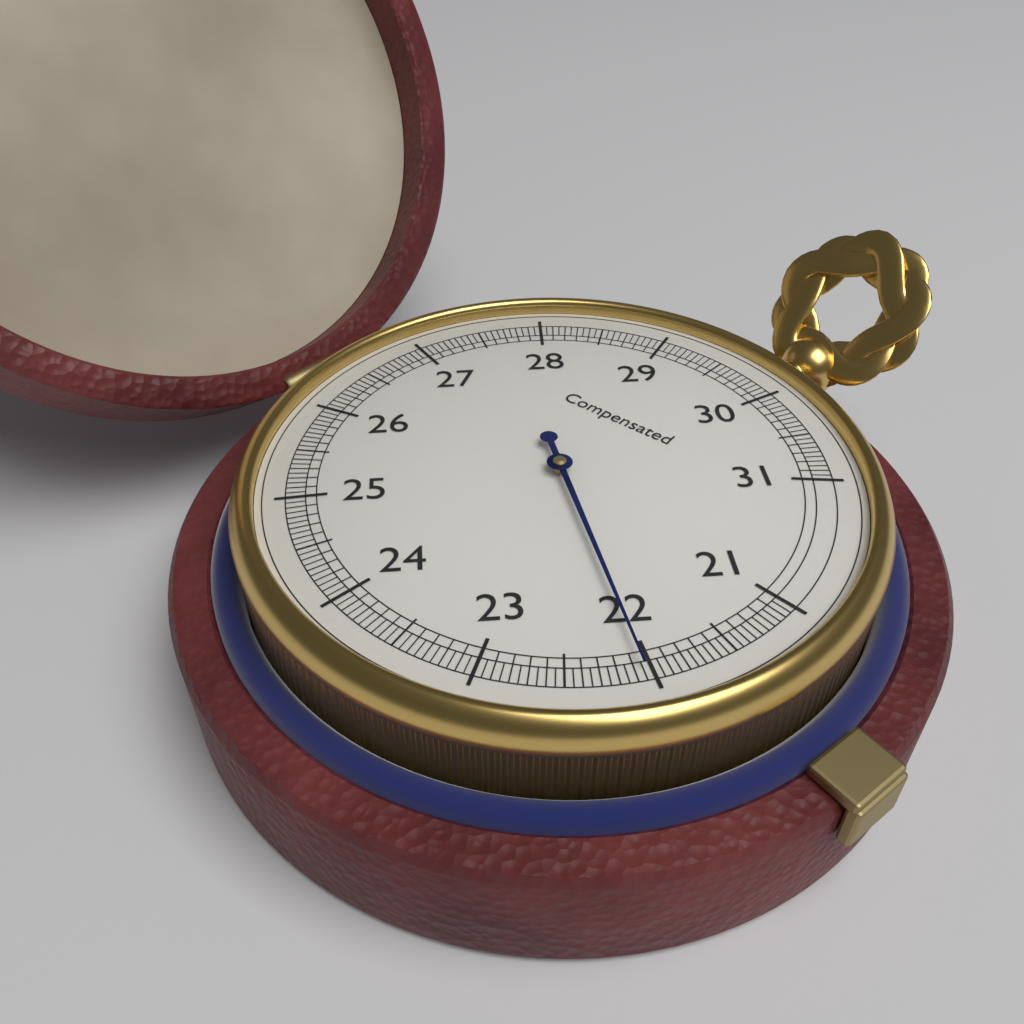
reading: 22.05 (no unit)
